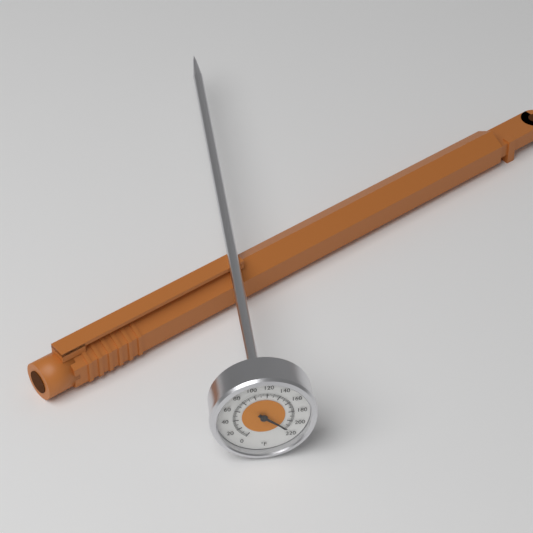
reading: 216 °F
